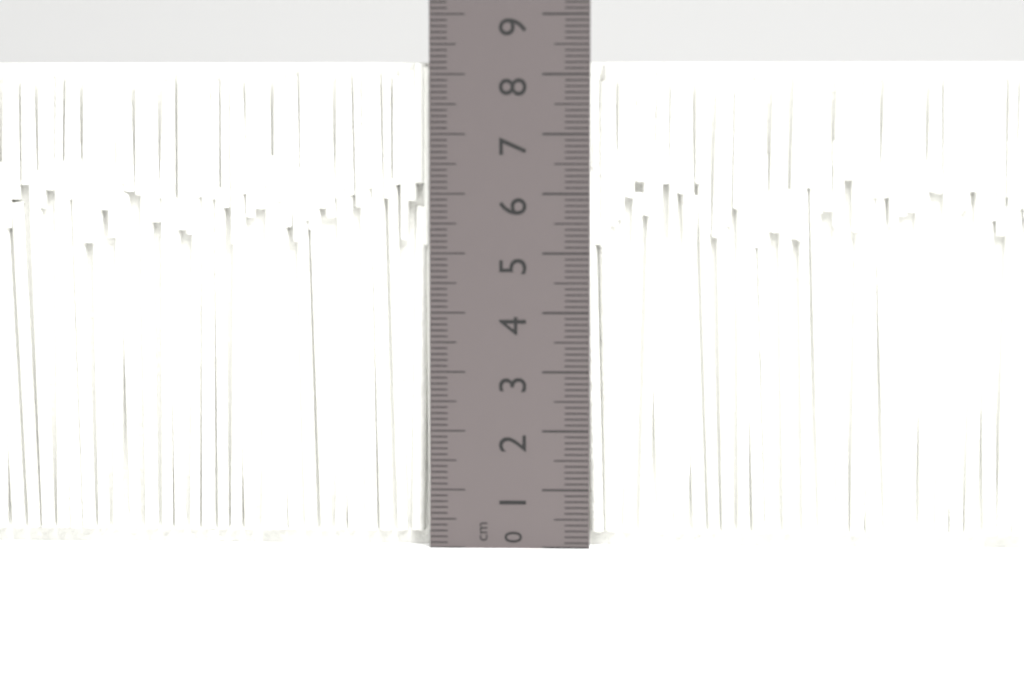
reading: 8.2 cm
